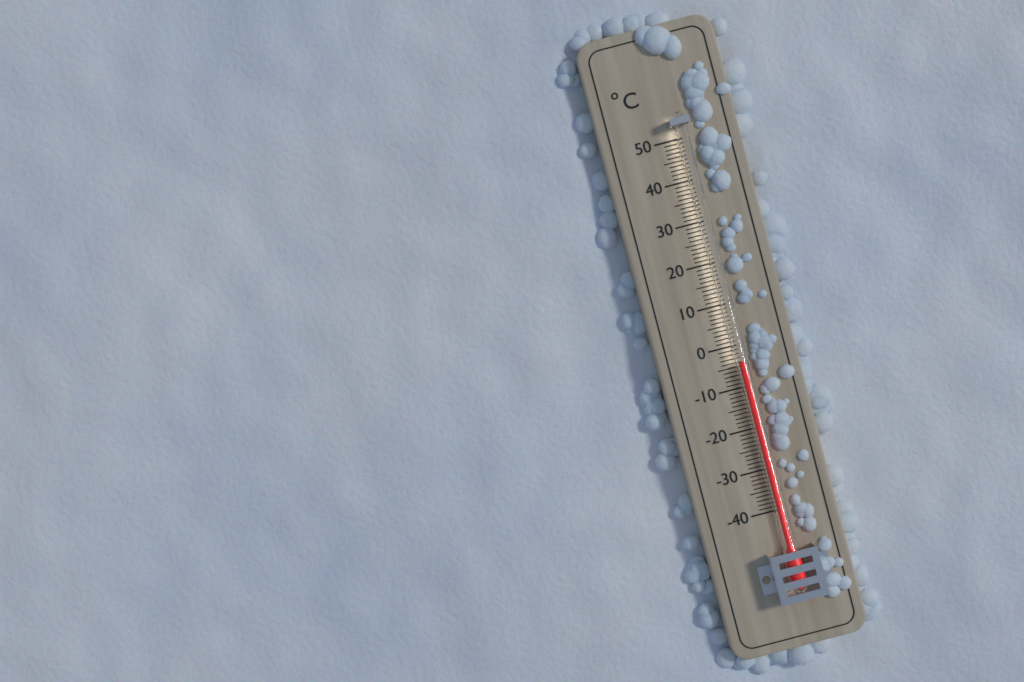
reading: -4 °C
